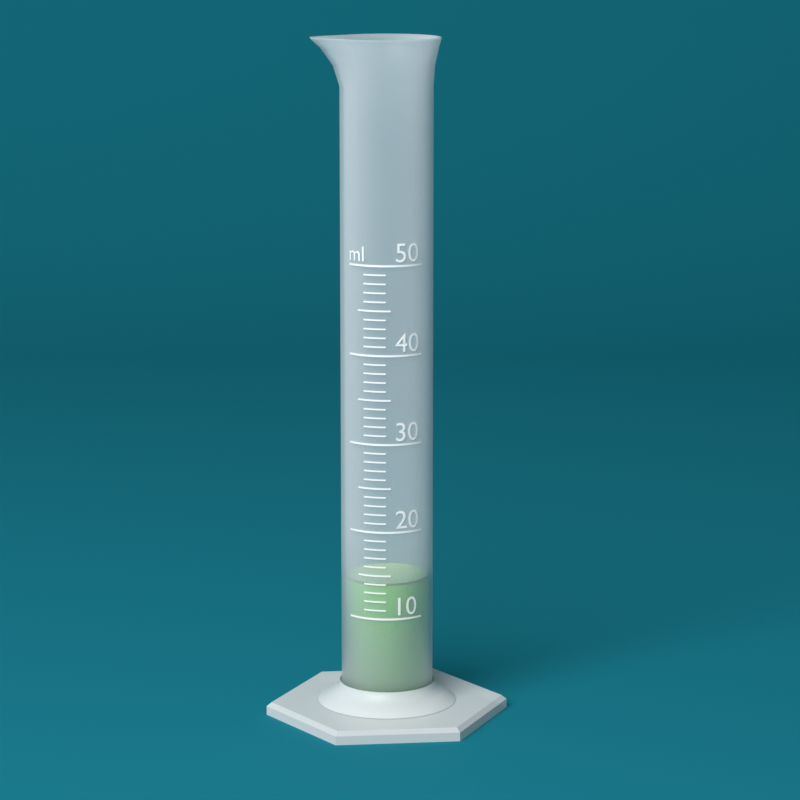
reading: 14 ml
